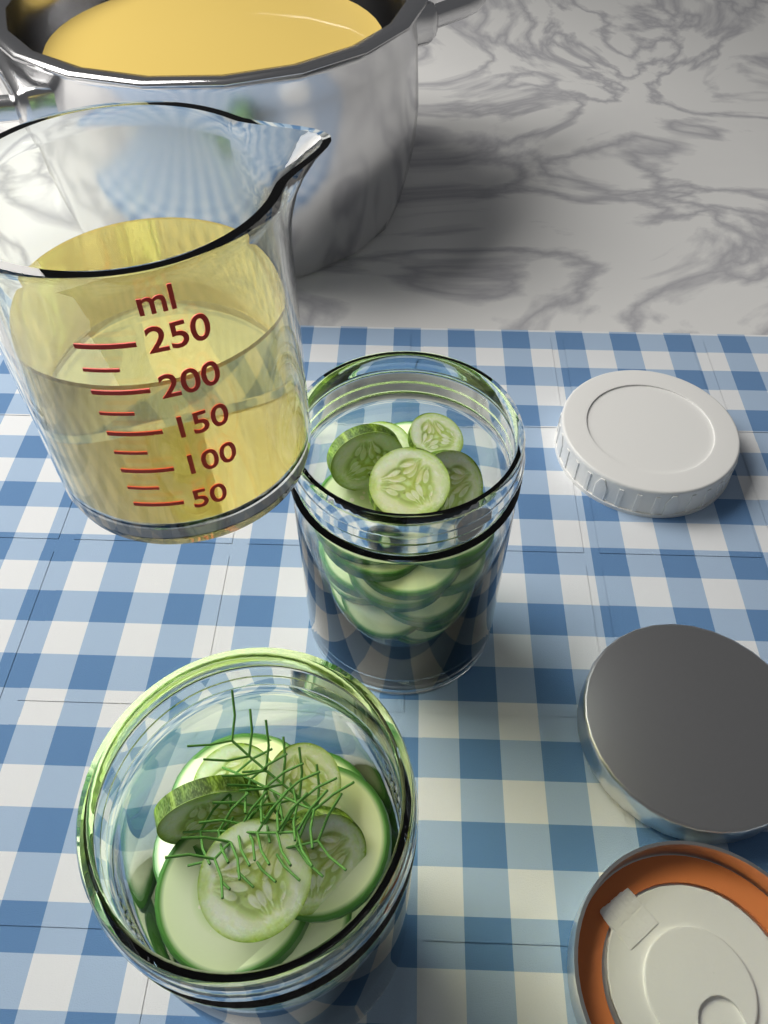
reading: 200 ml
